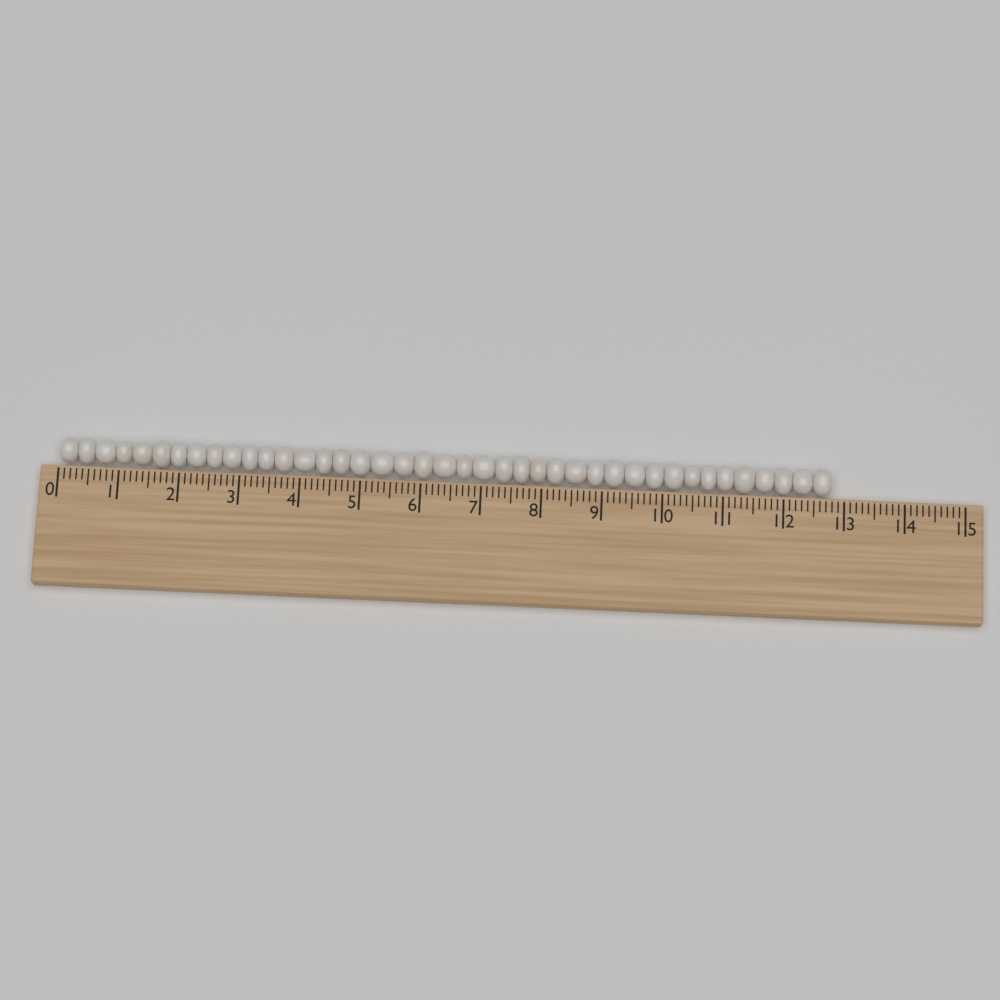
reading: 12.8 (no unit)
